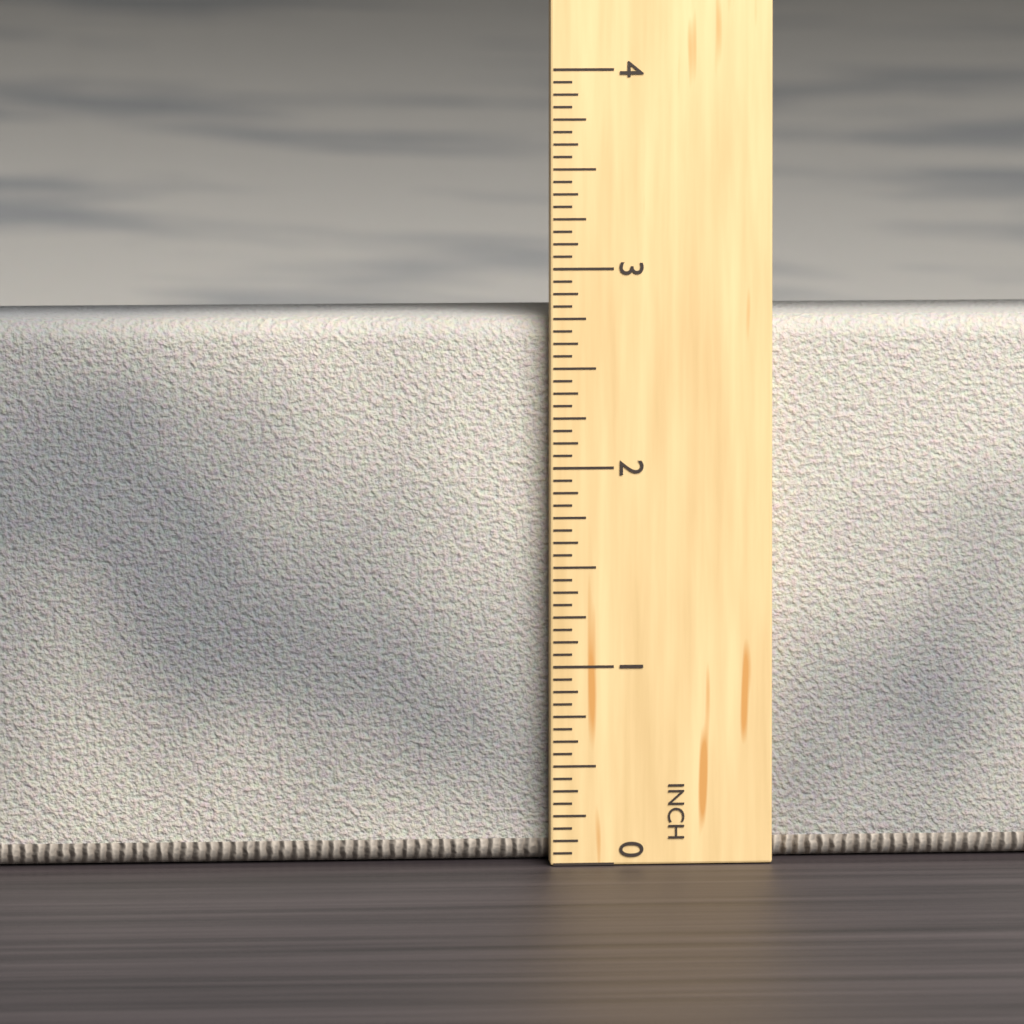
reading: 2.7500 in
